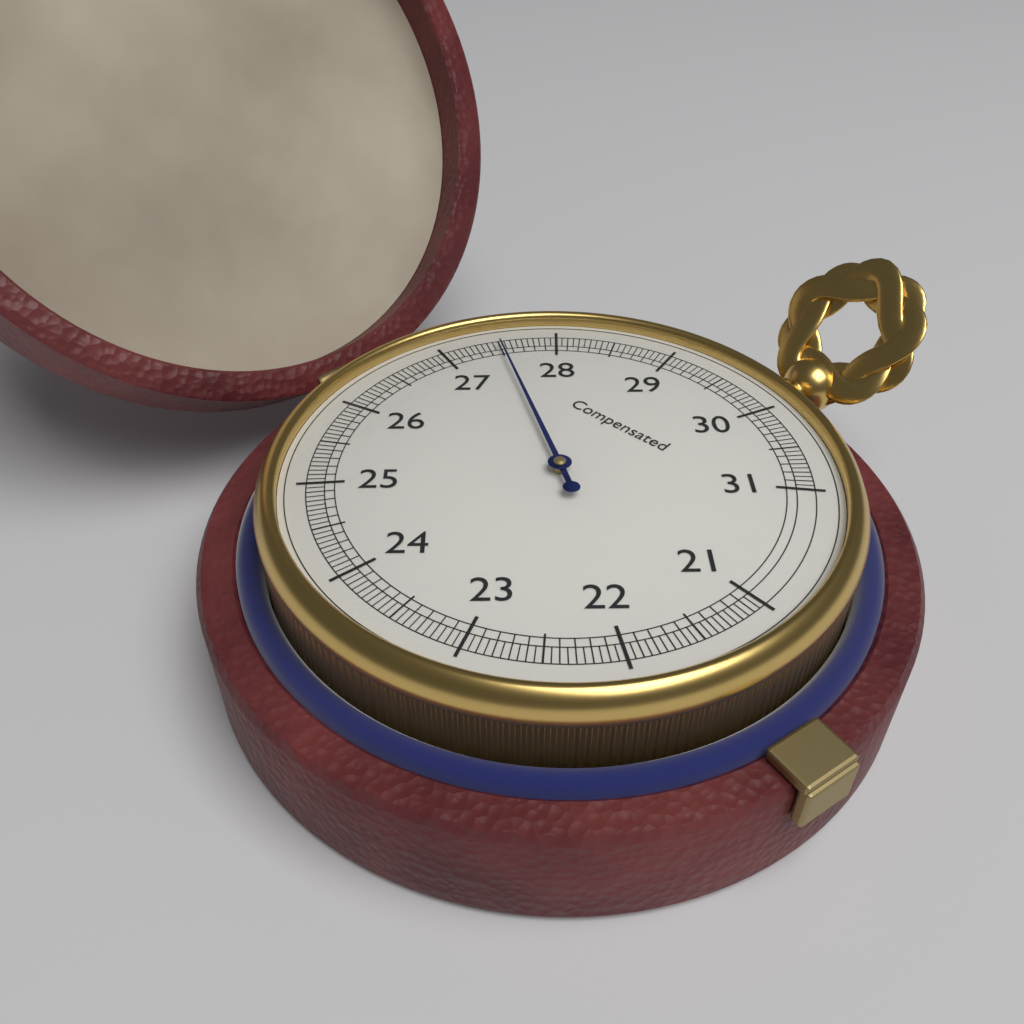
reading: 27.50 (no unit)
